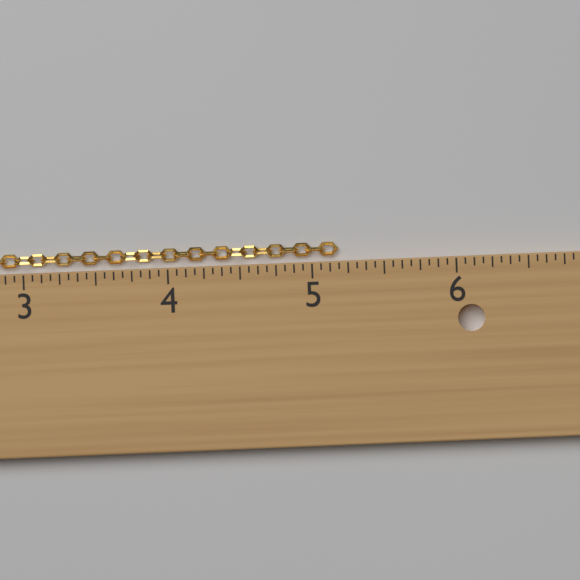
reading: 5.1875 in
